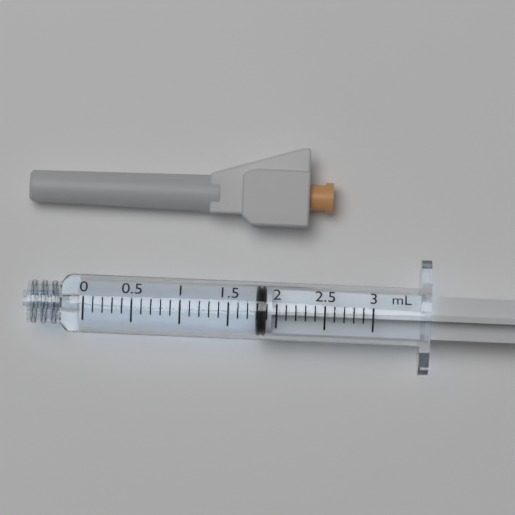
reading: 1.8 ml
